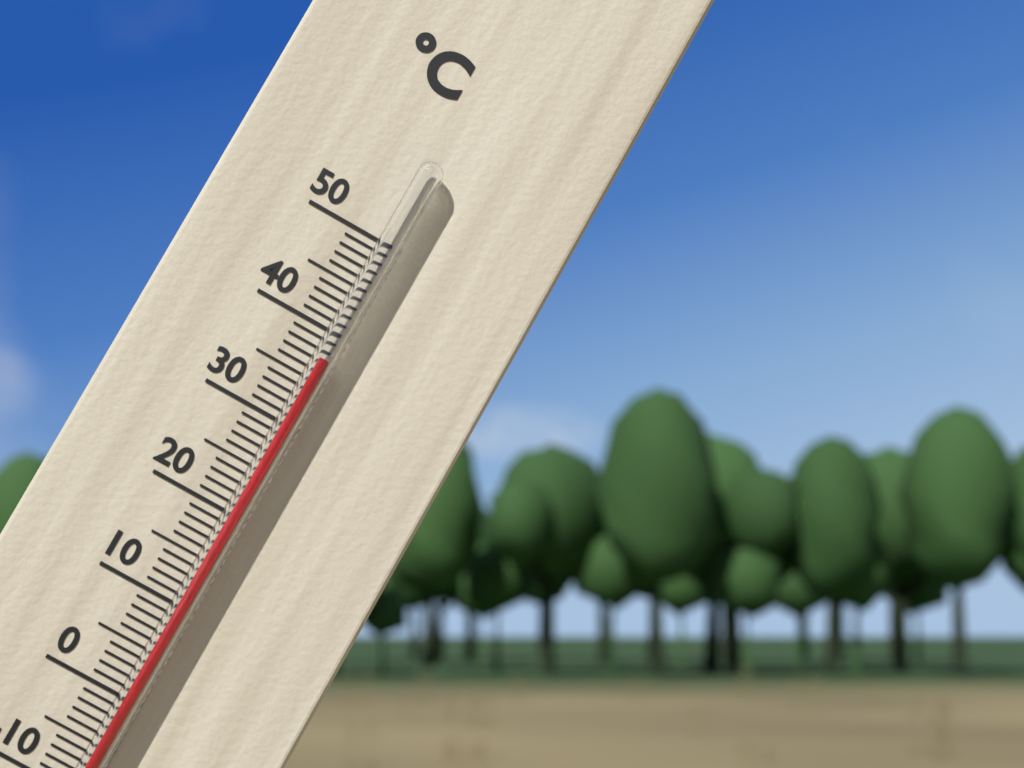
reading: 37 °C
